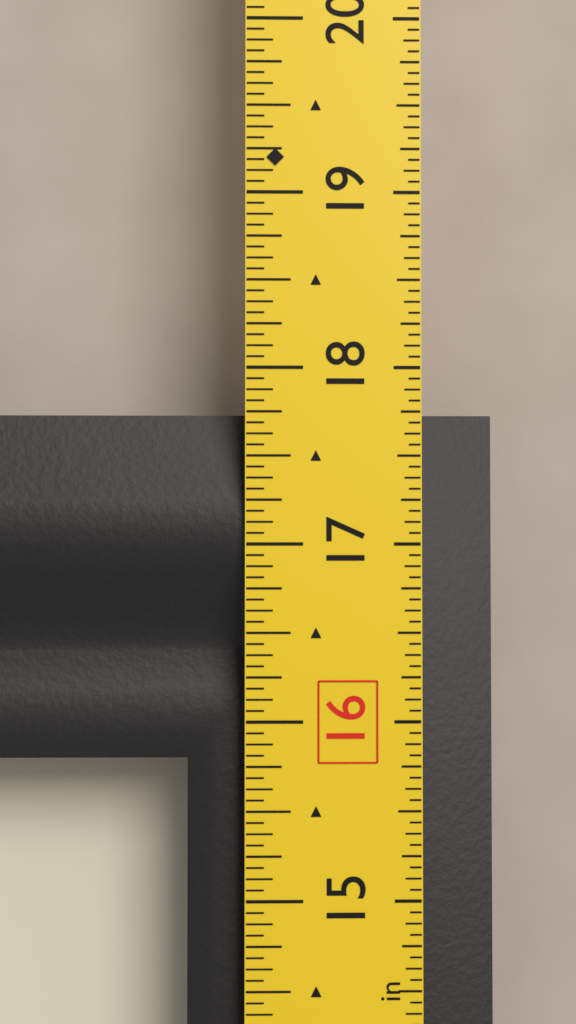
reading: 17.7500 in
